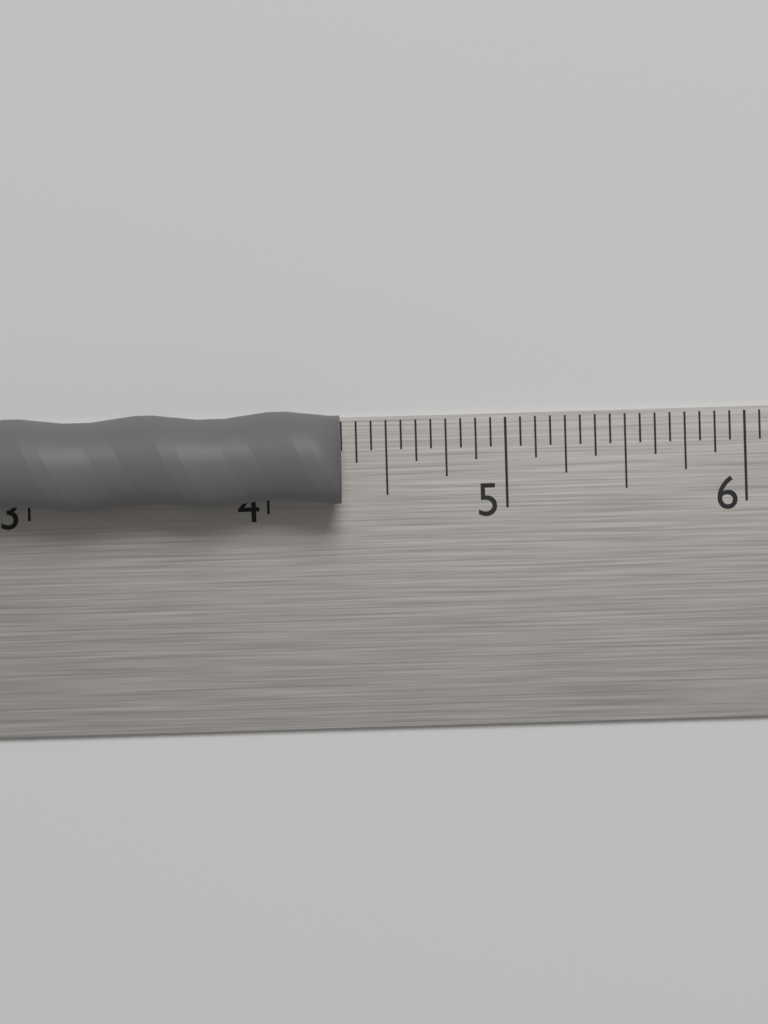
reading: 4.3125 in
